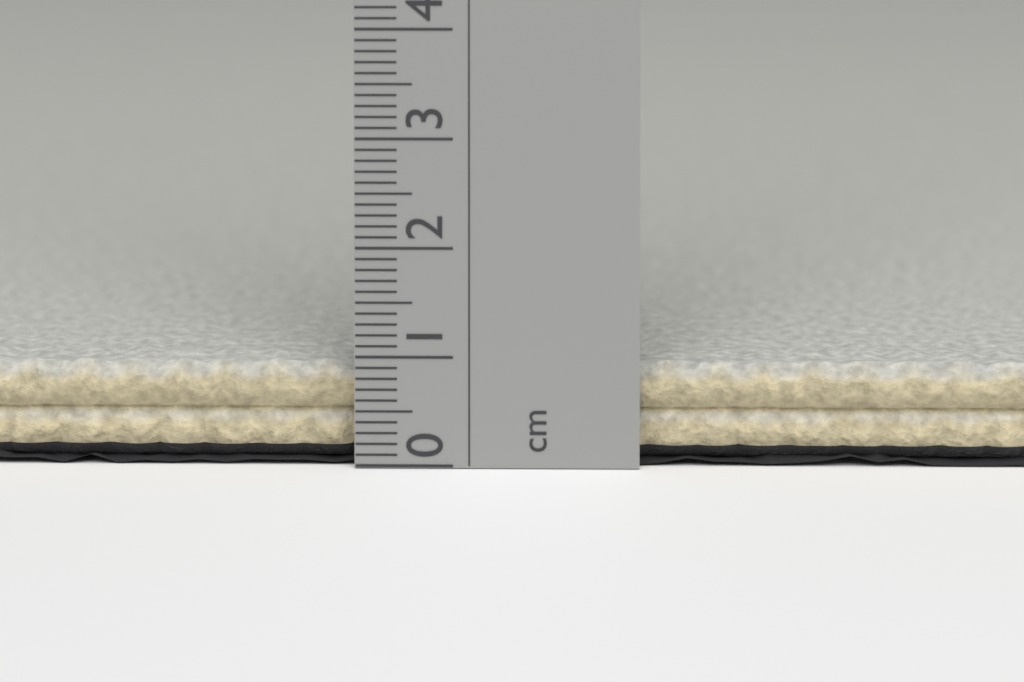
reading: 0.9 cm
